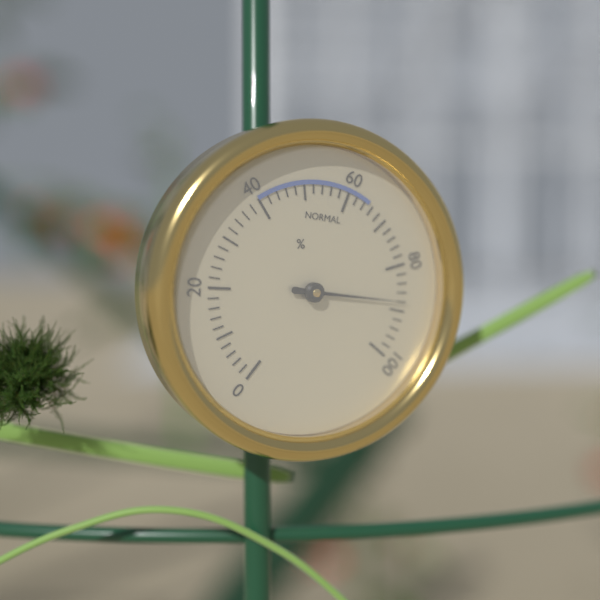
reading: 88 %
